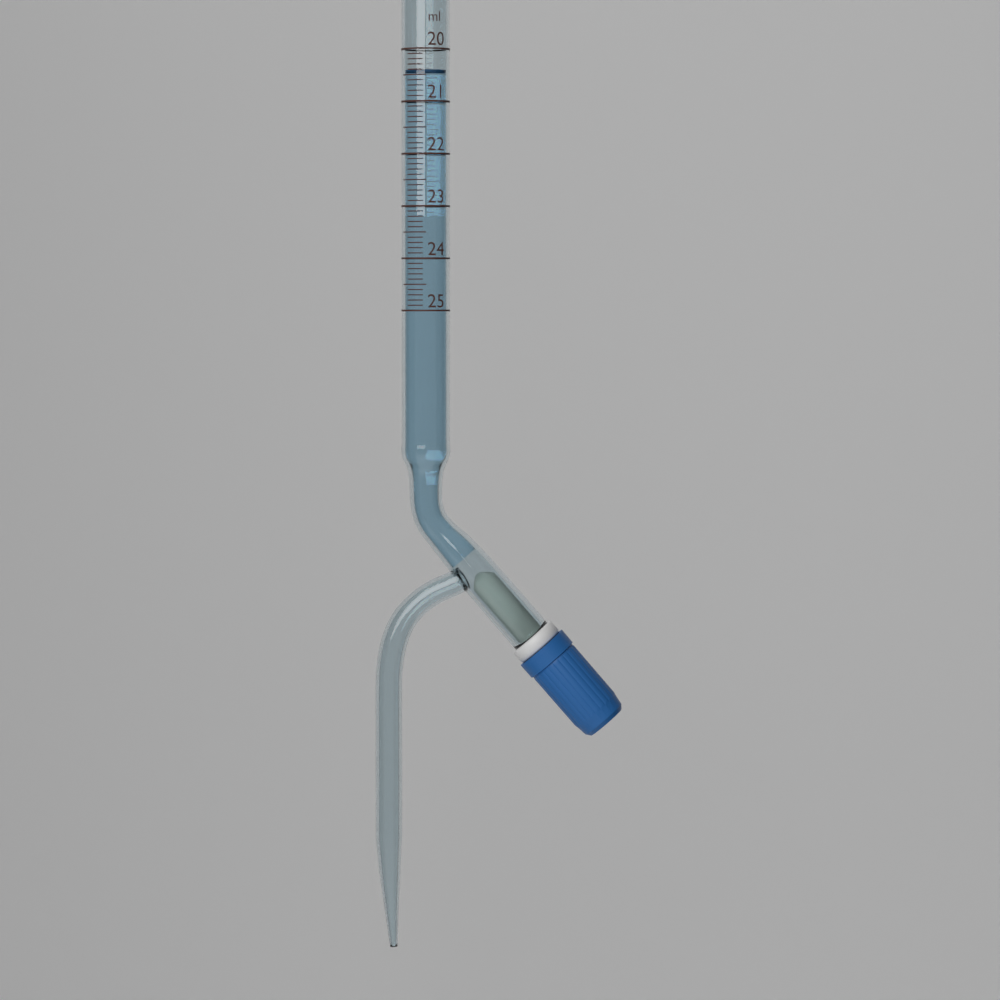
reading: 20.4 ml
